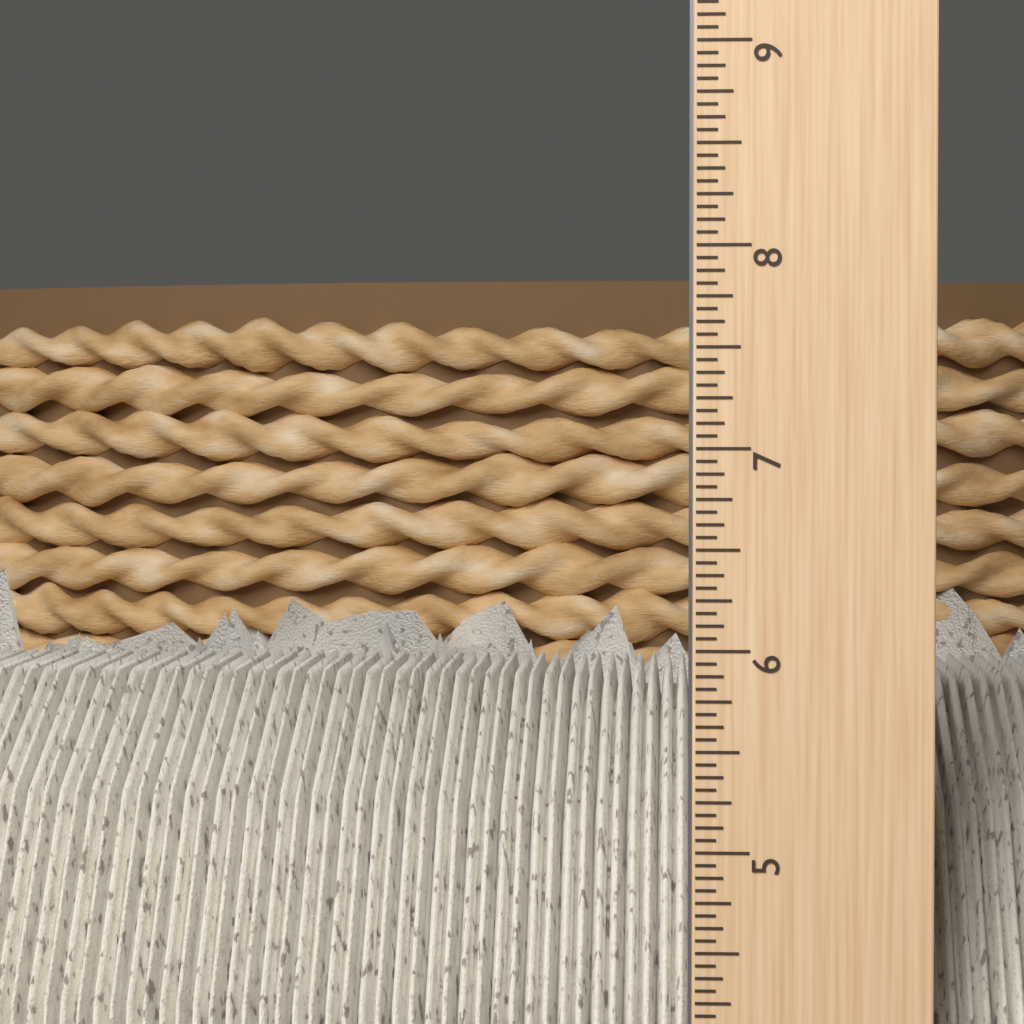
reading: 6.1250 inch
